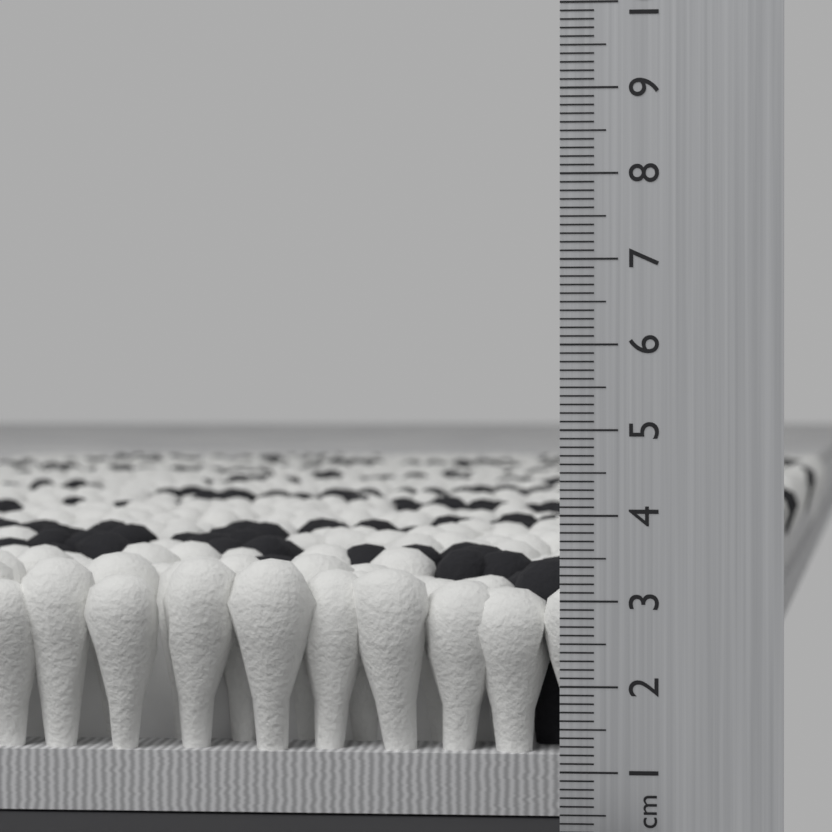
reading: 3.3 cm
